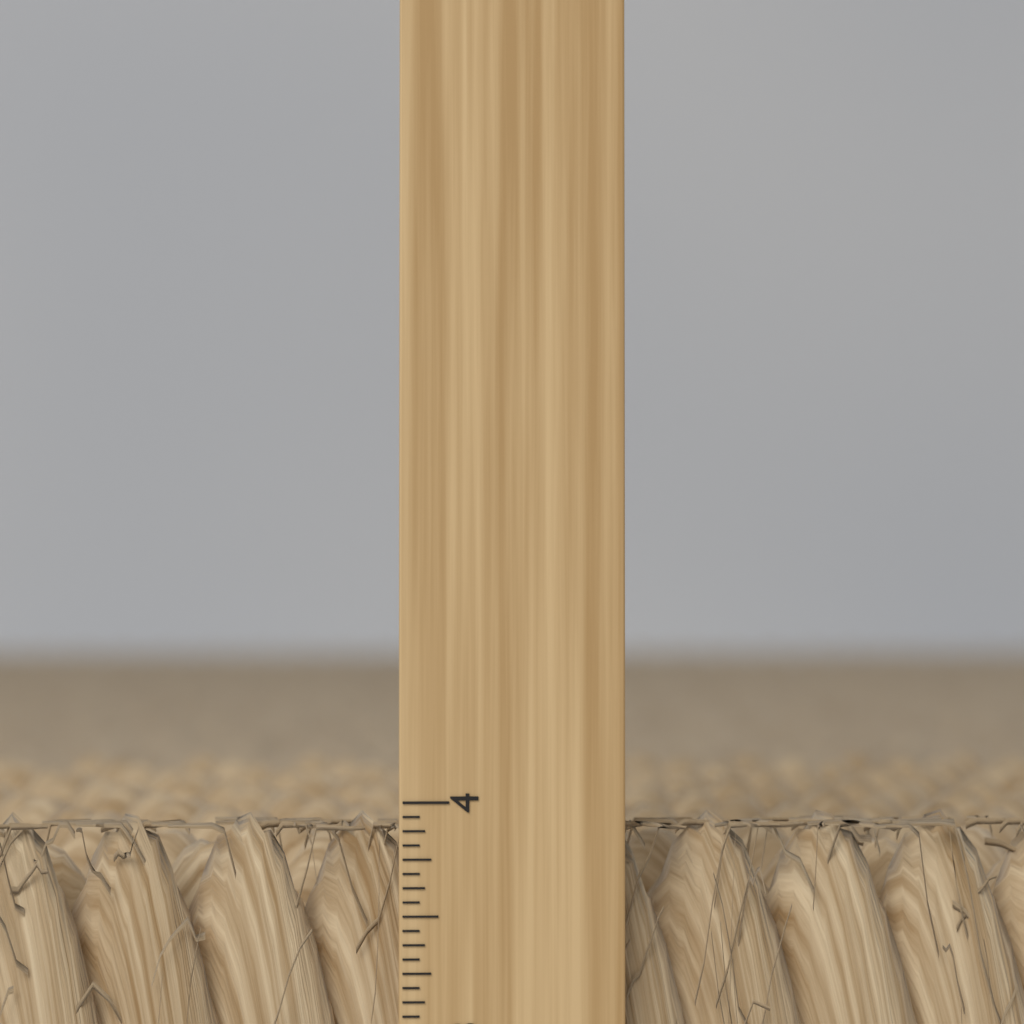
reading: 3.9375 inch
